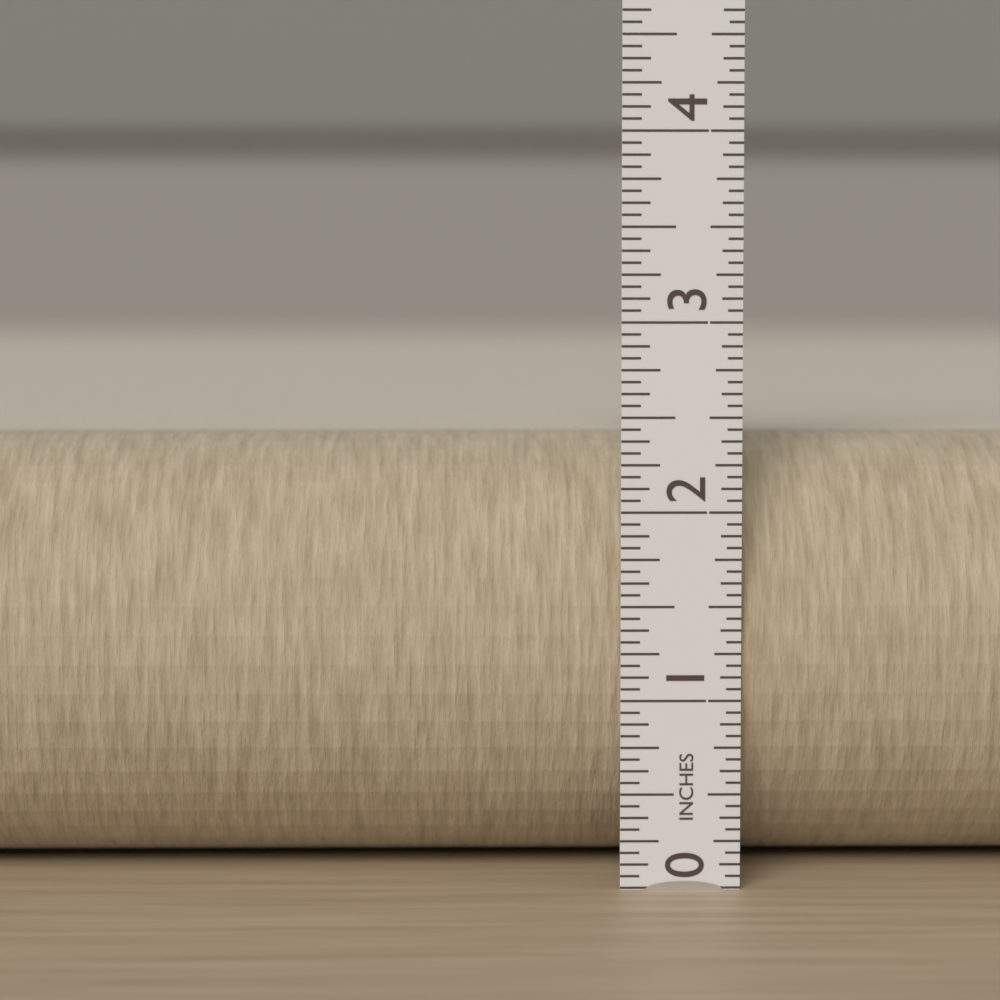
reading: 2.3750 in
